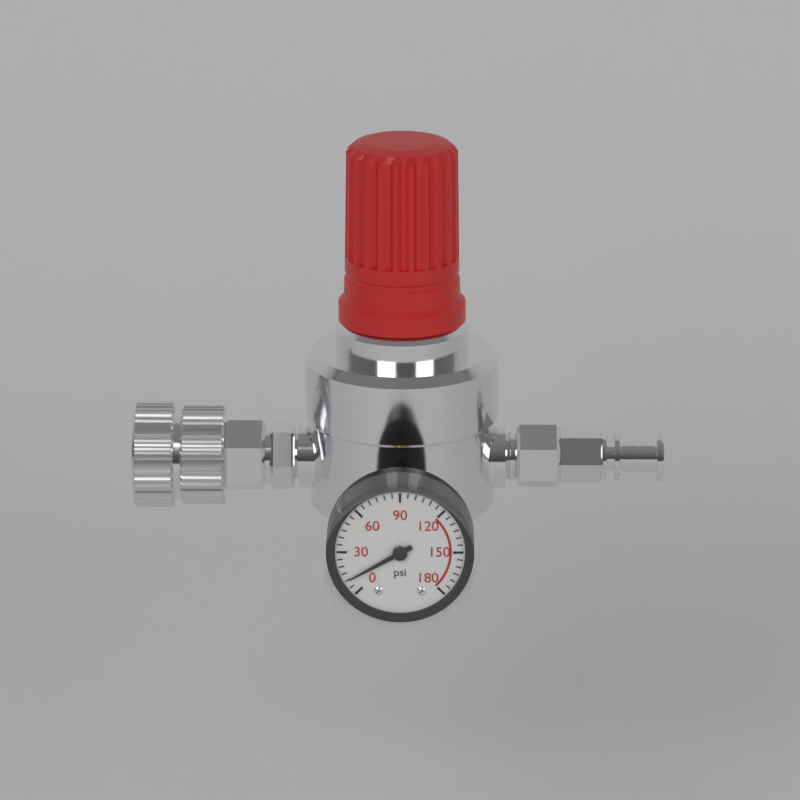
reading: 10 psi
